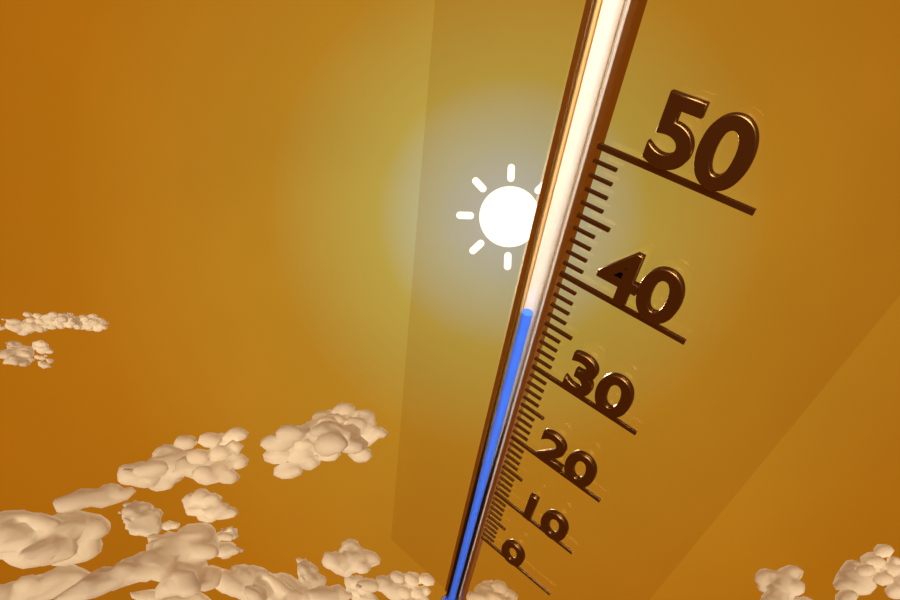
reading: 35 (no unit)
